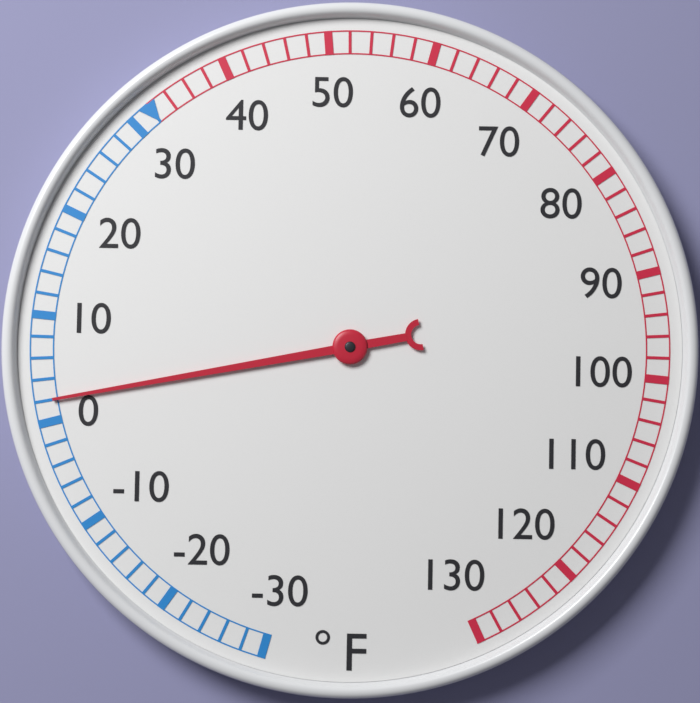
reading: 2 °F
